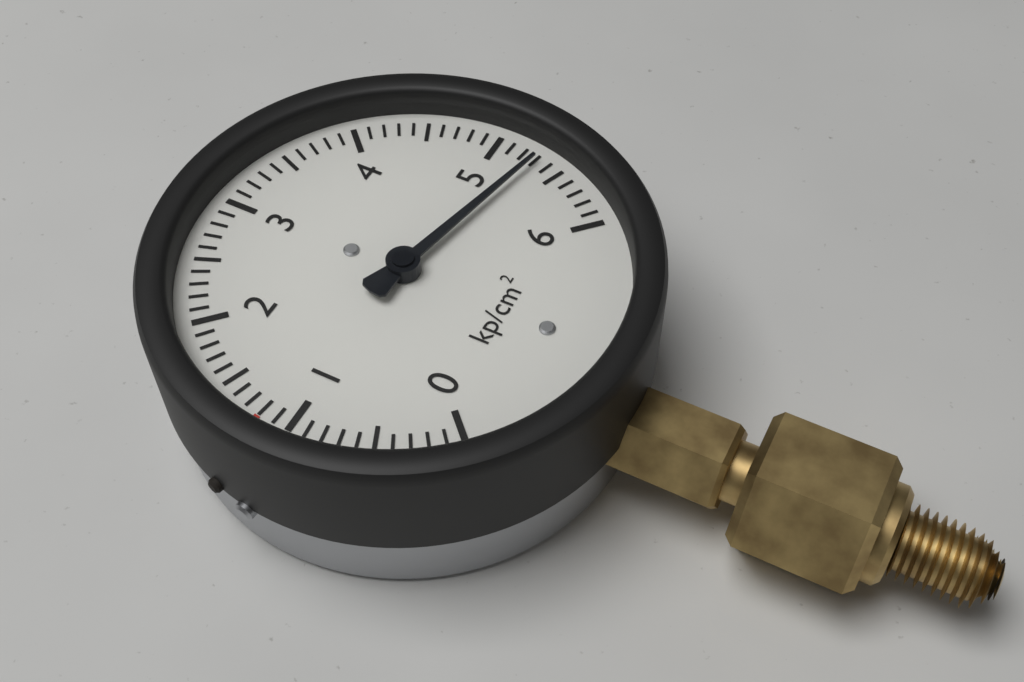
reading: 5.3 kp/cm²
